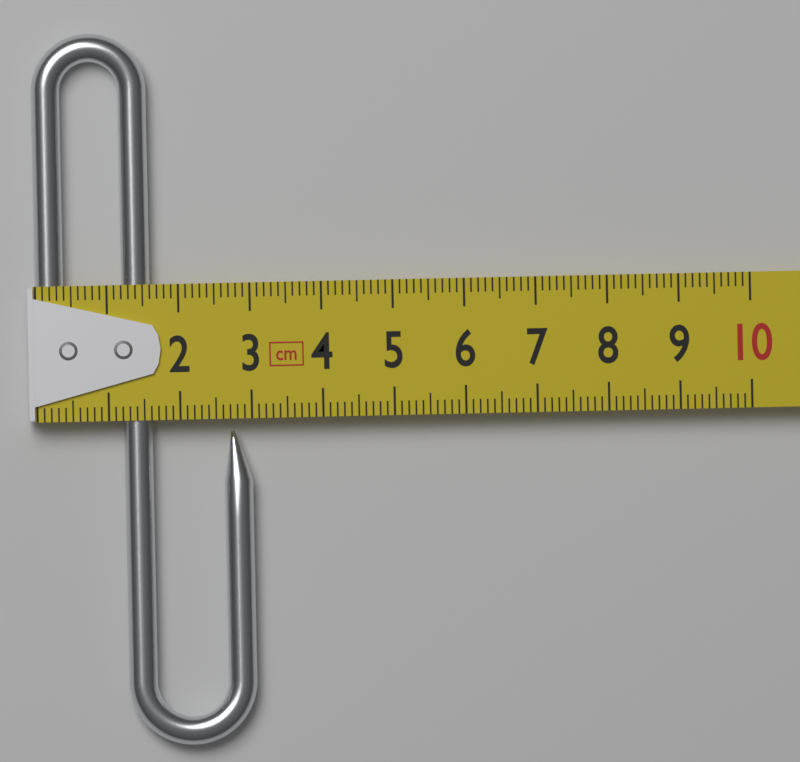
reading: 3.0 cm
